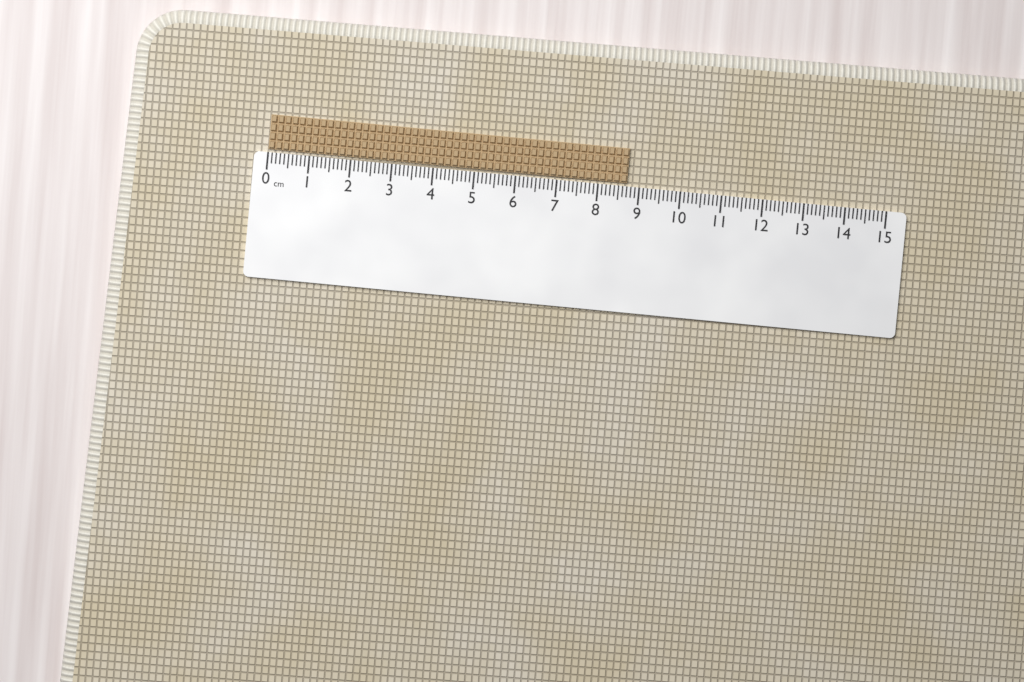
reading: 8.7 cm
